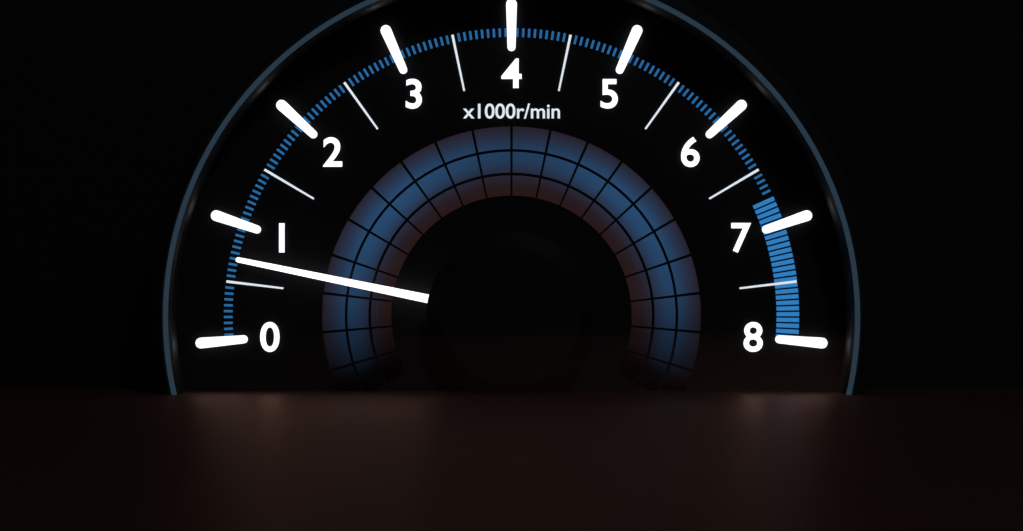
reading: 700 r/min
